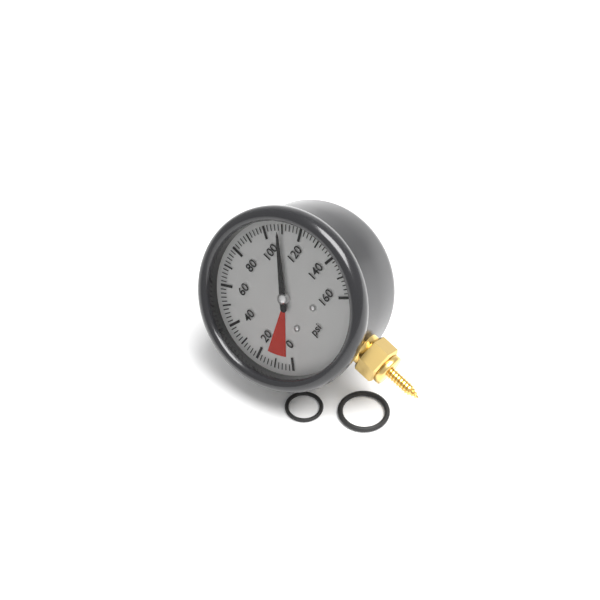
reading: 108 psi
